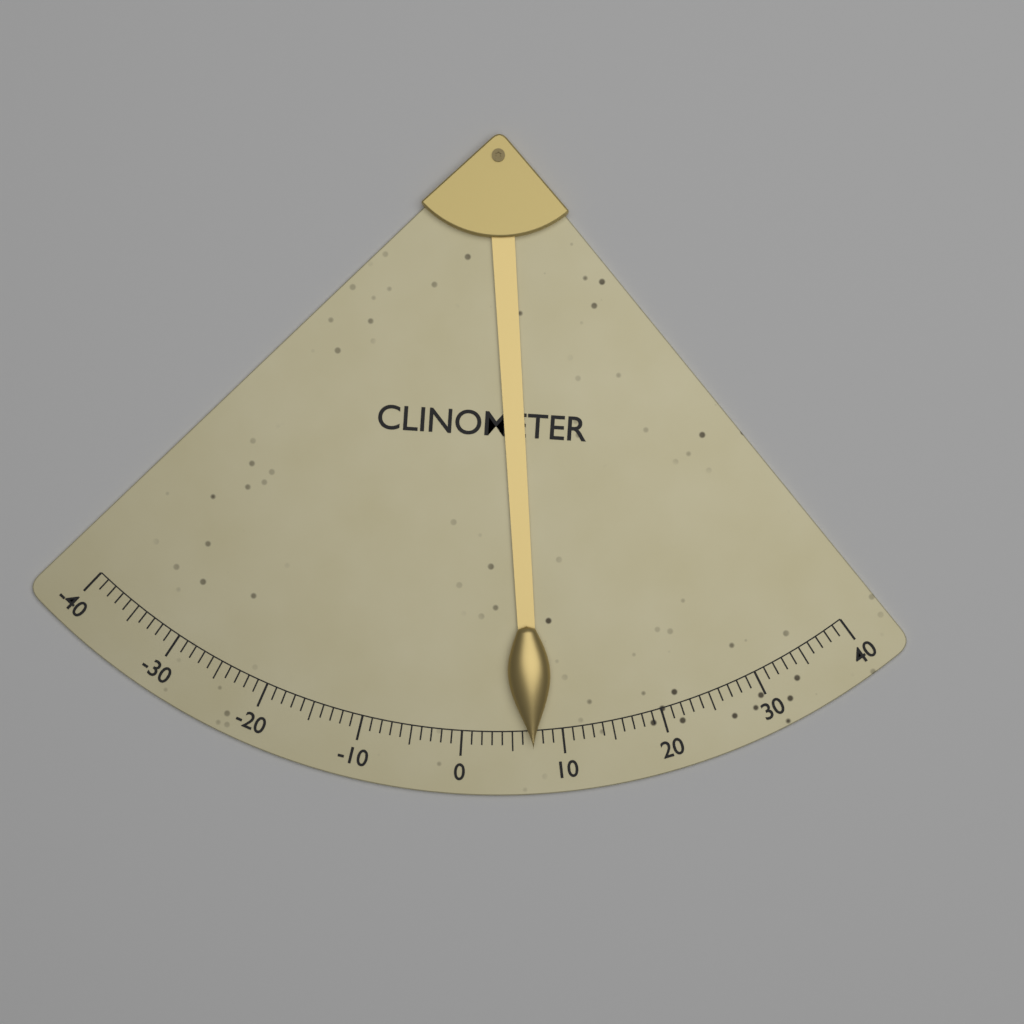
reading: 7 (no unit)
